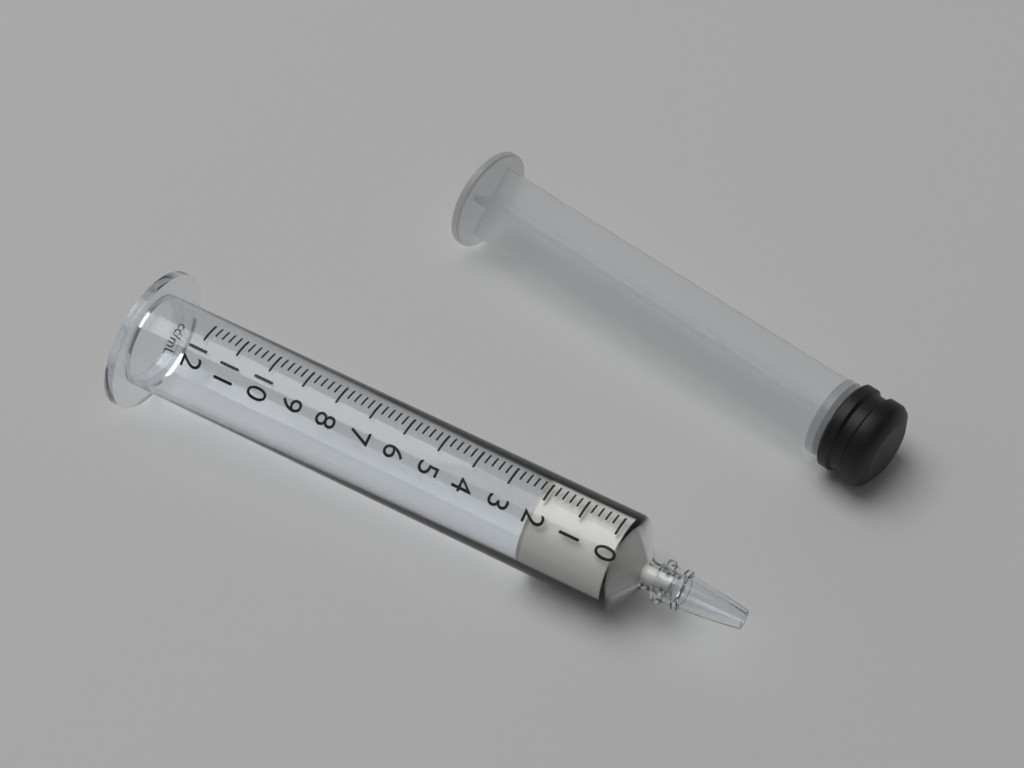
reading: 2.2 ml
